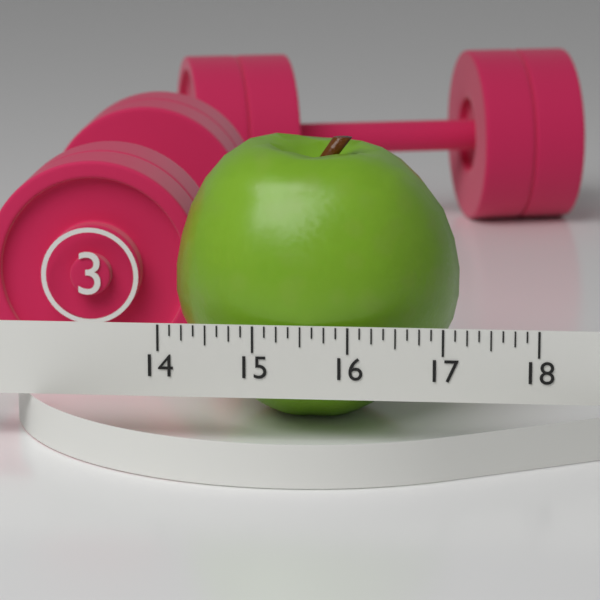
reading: 17.125 (no unit)
